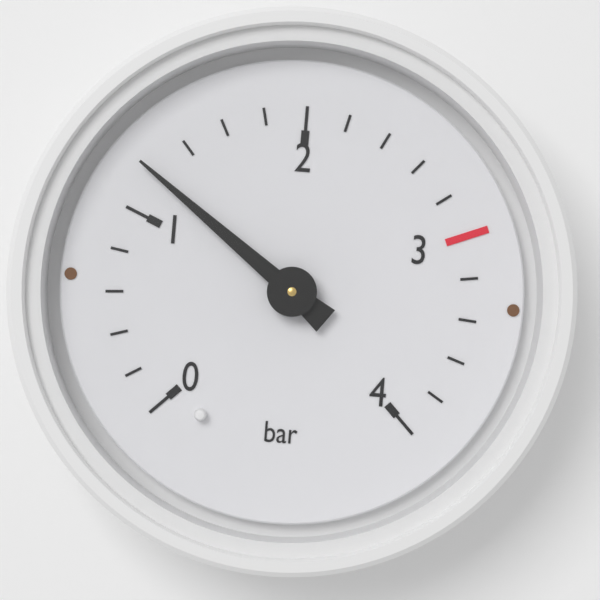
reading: 1.2 bar
